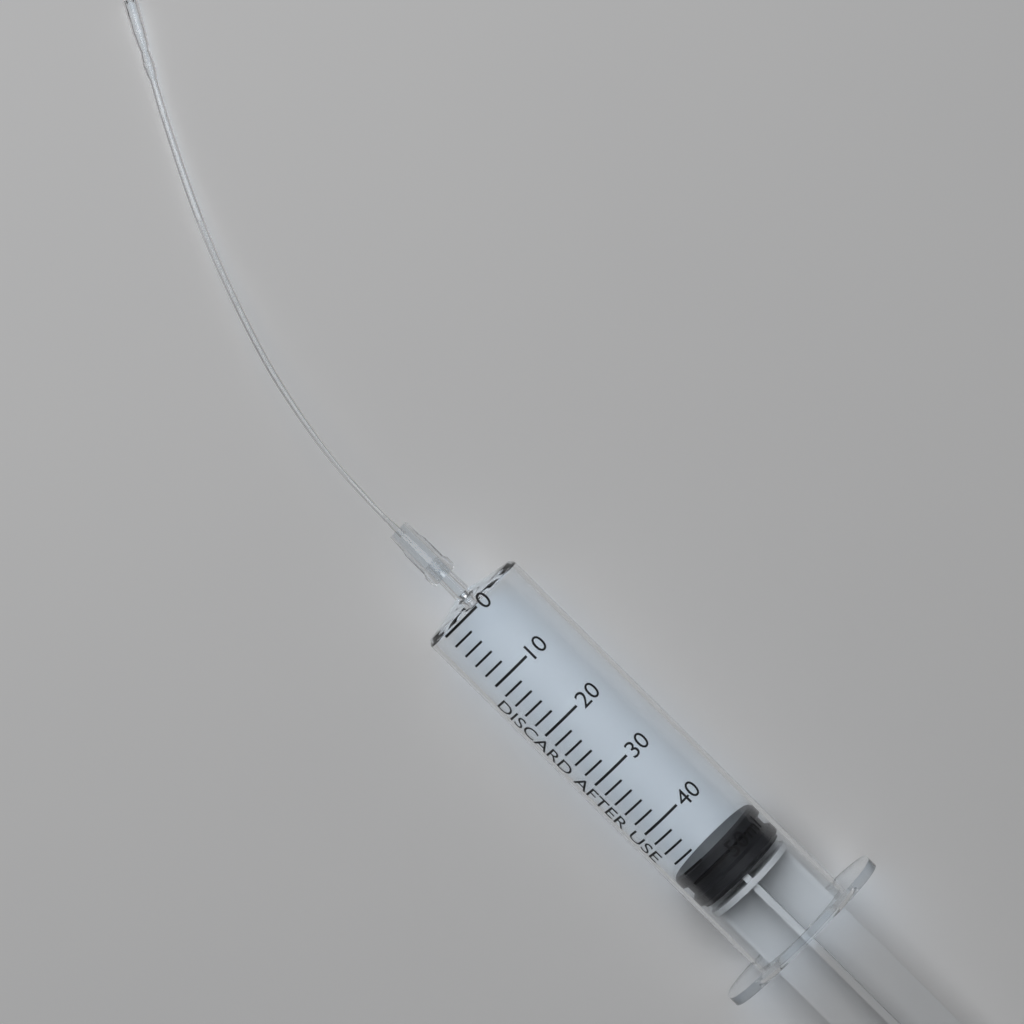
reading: 48 ml
